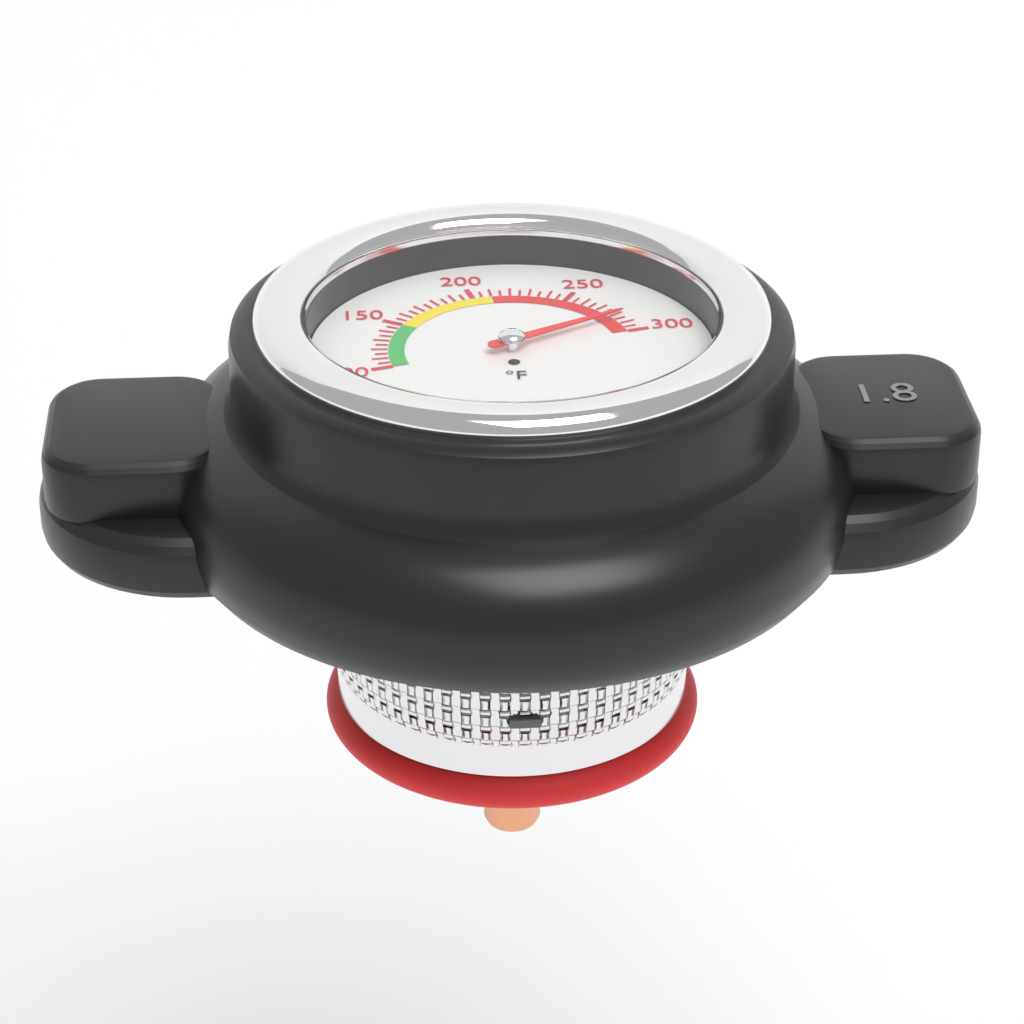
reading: 285 °F
